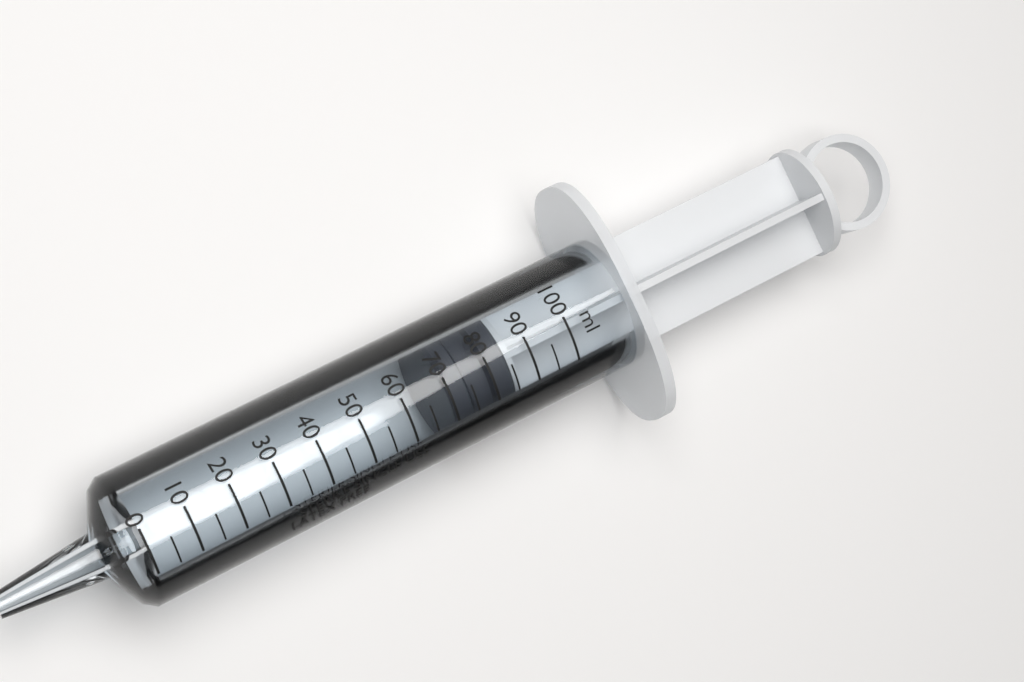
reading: 70 ml
